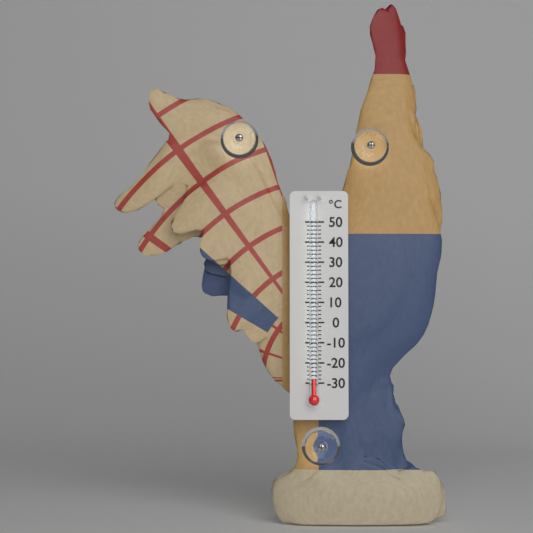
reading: -28 °C
